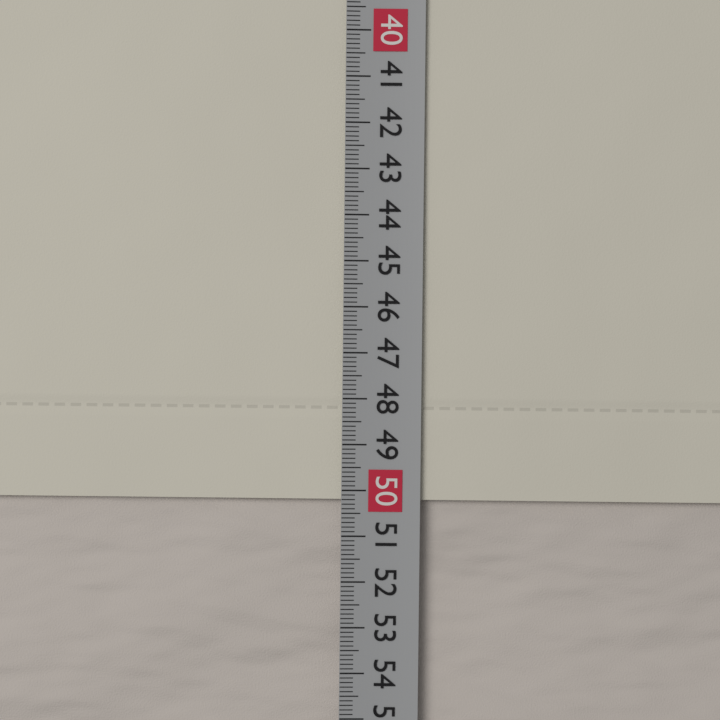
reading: 50.2 cm
